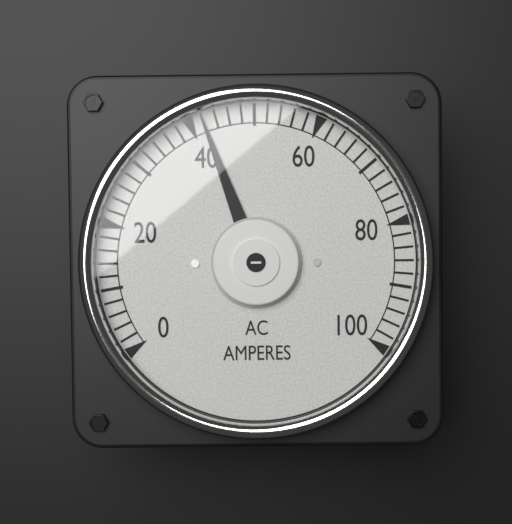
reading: 42 A
